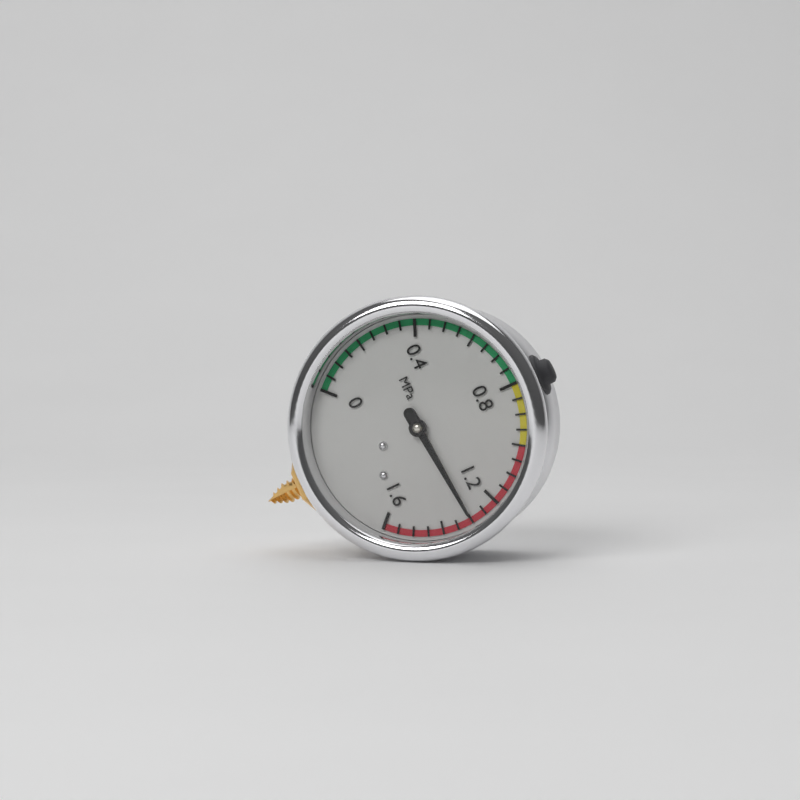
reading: 1.30 MPa
